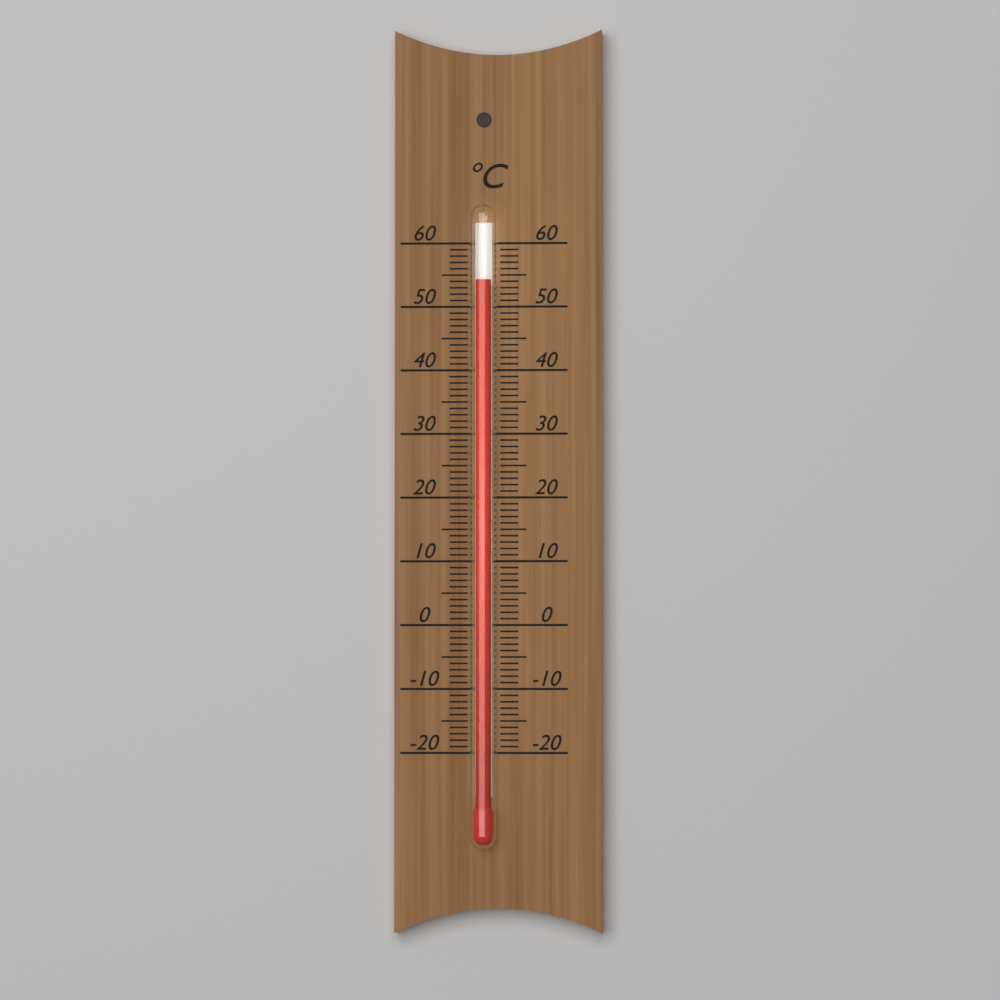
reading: 54 °C
